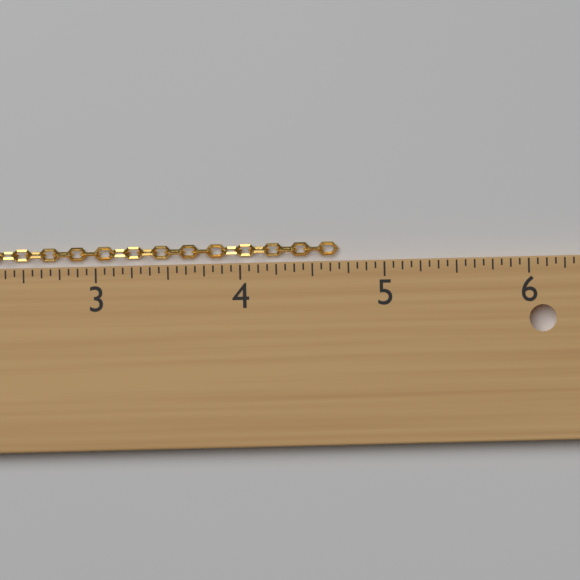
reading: 4.6875 in
